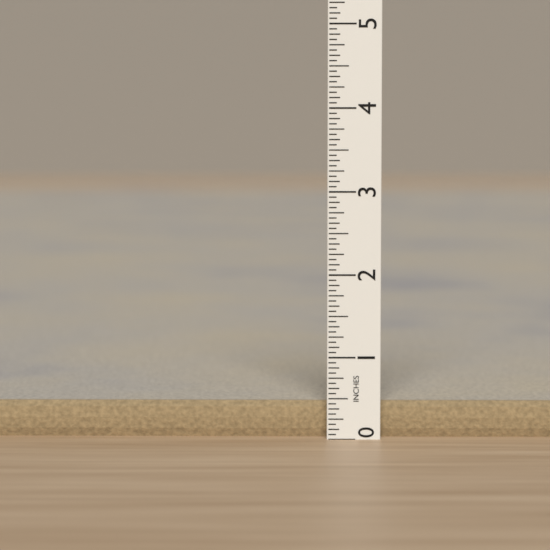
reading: 0.4375 in
